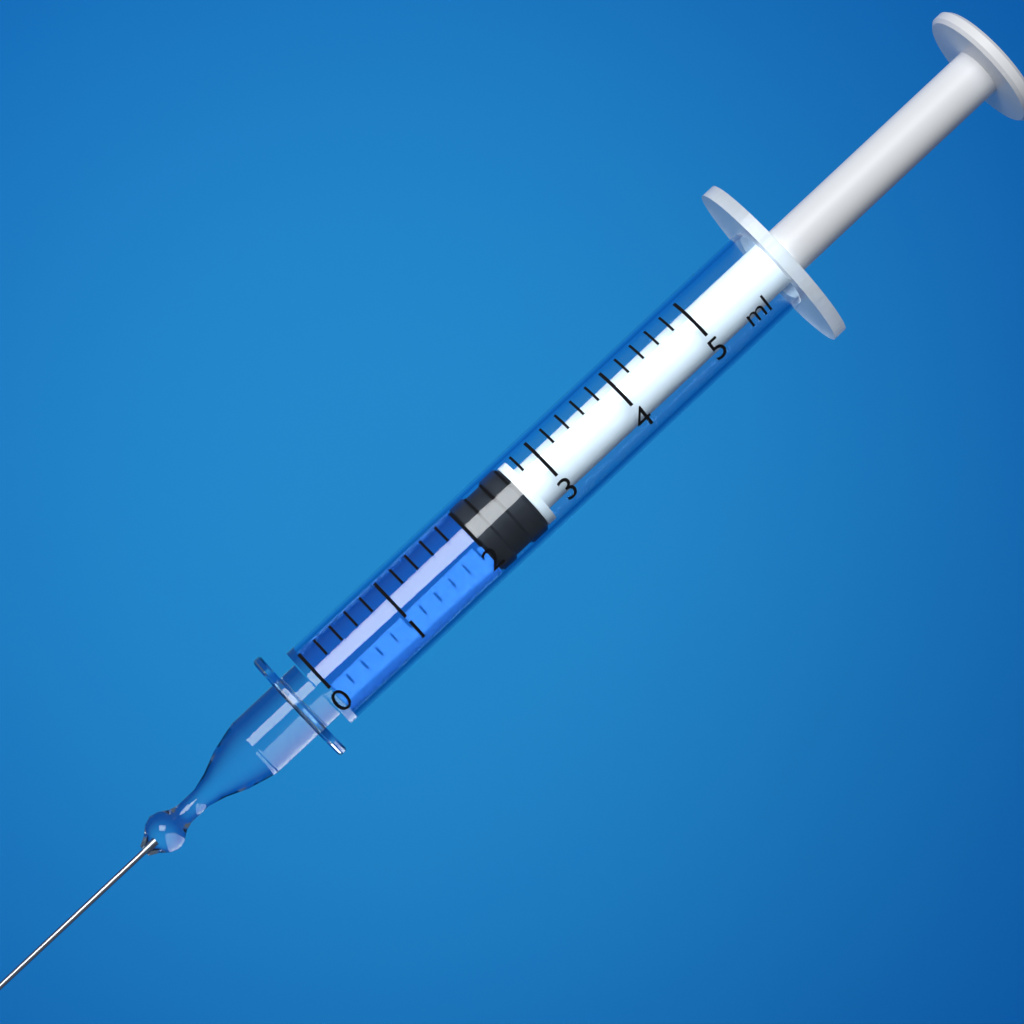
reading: 2.0 ml
